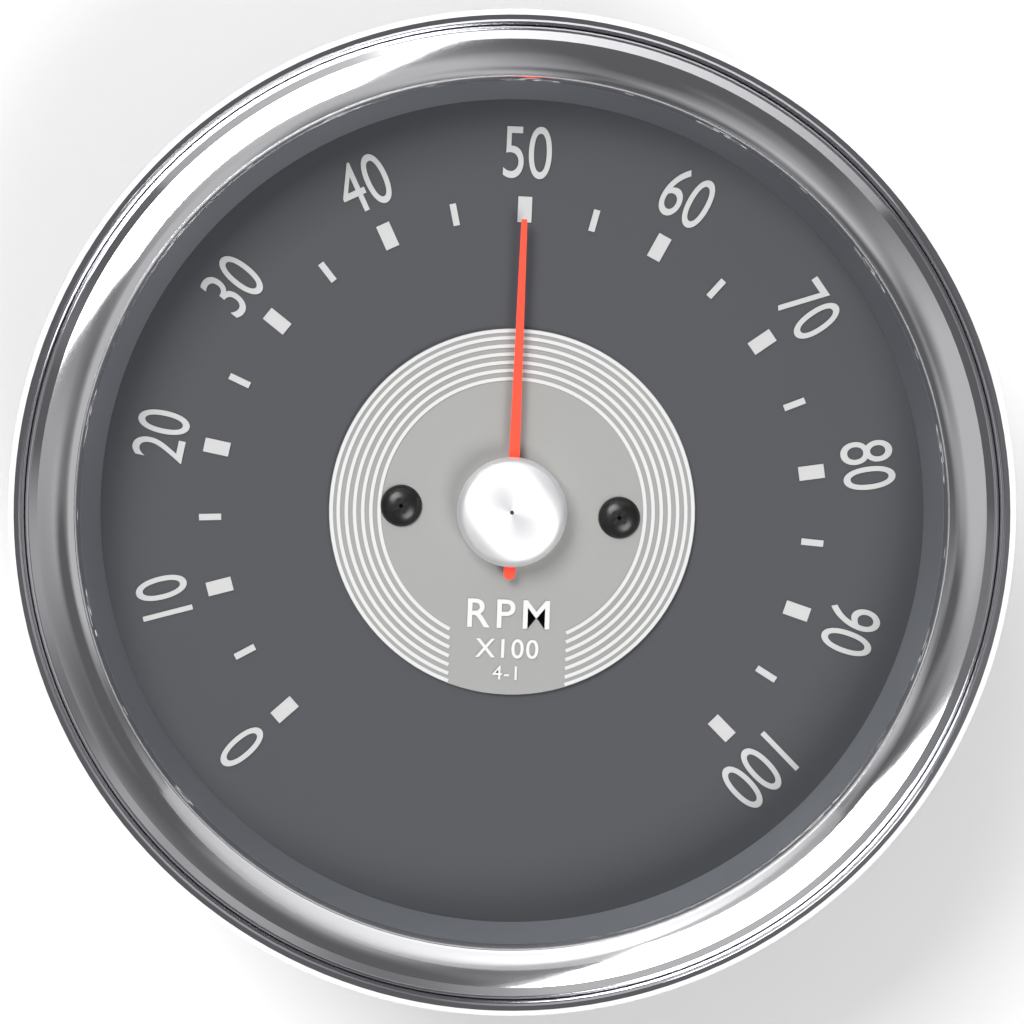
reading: 50 RPM x100
